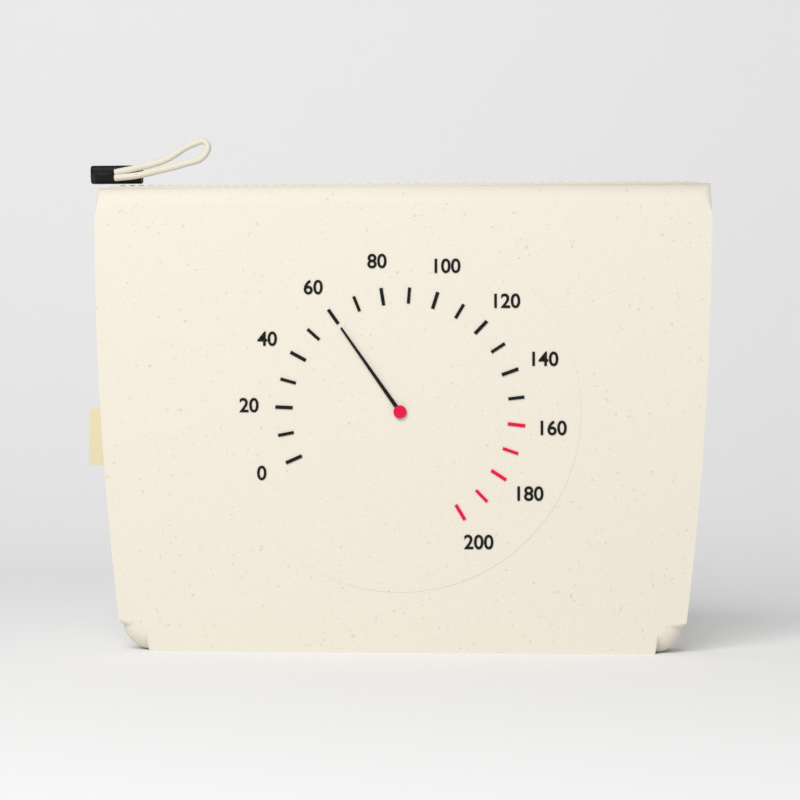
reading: 60 (no unit)
